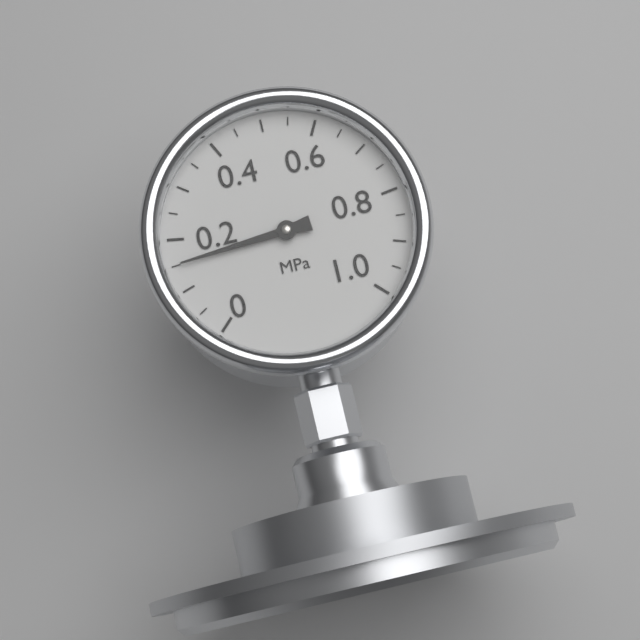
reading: 0.15 MPa
